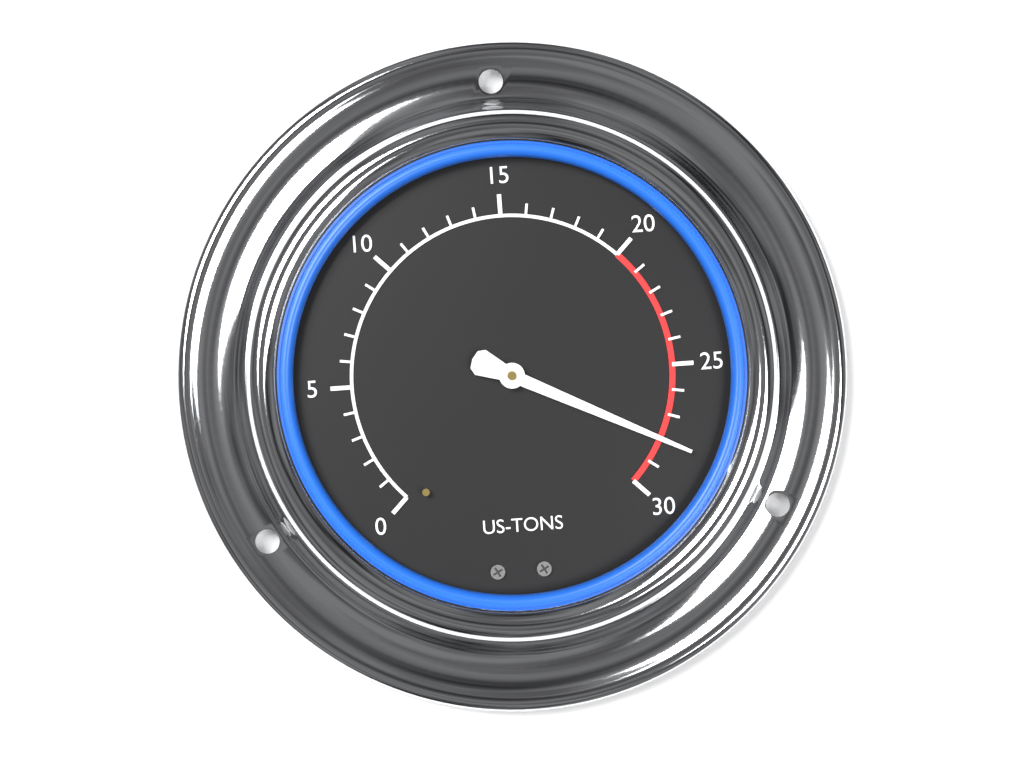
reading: 28 US-TONS
